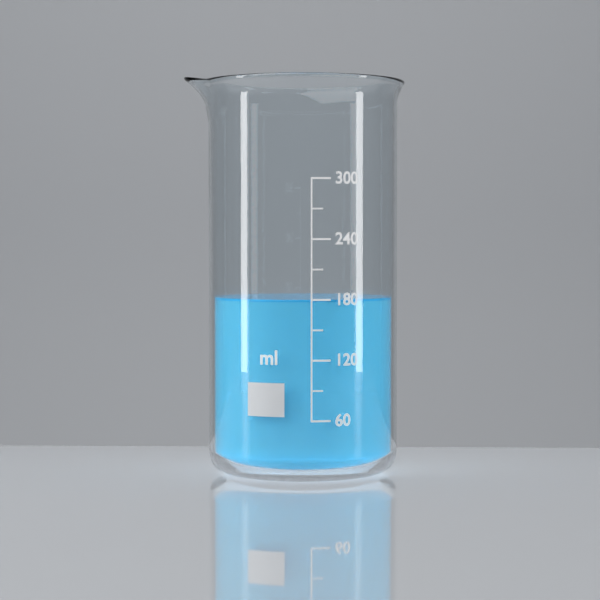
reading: 180 ml
